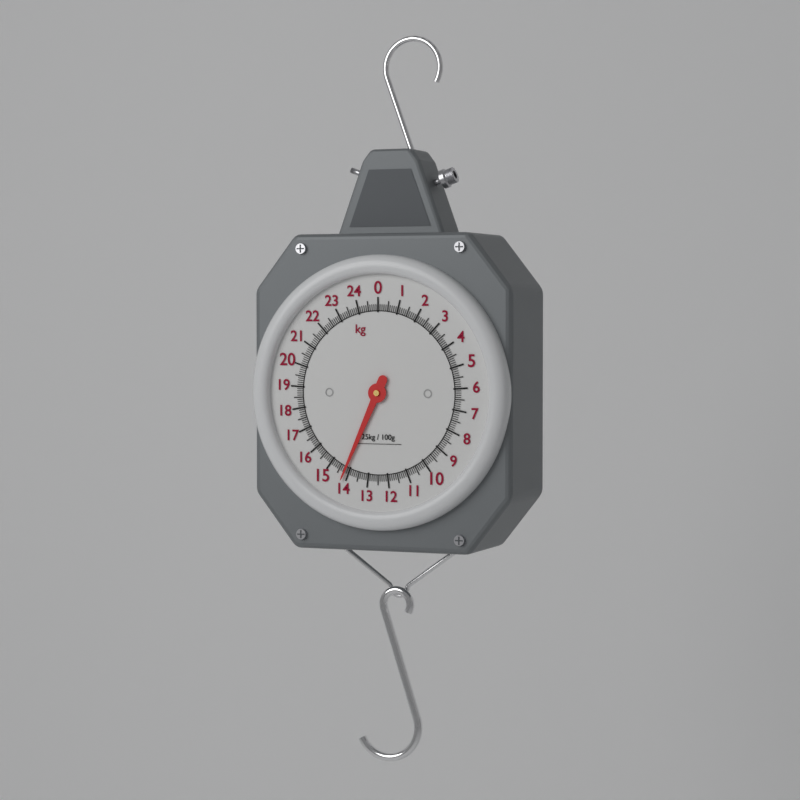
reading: 14.2 kg
